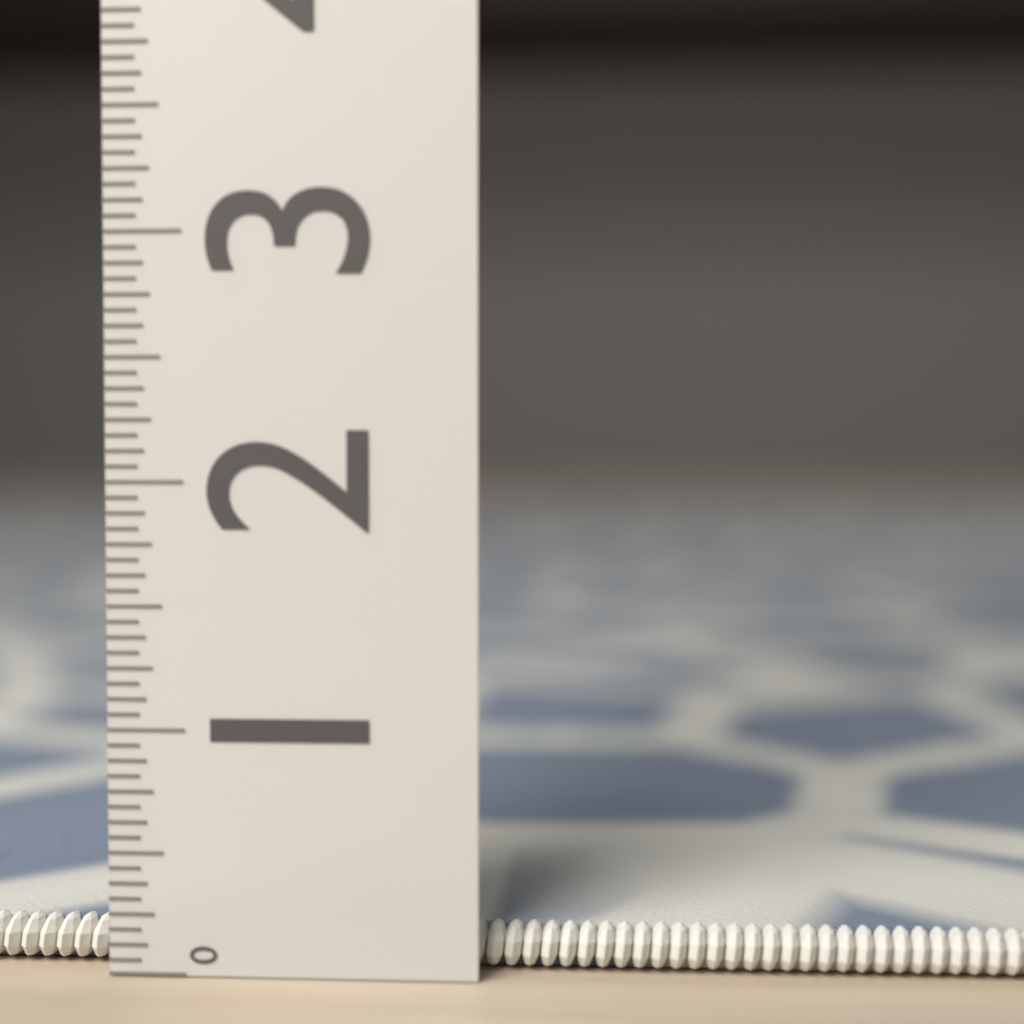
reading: 0.1875 (no unit)
